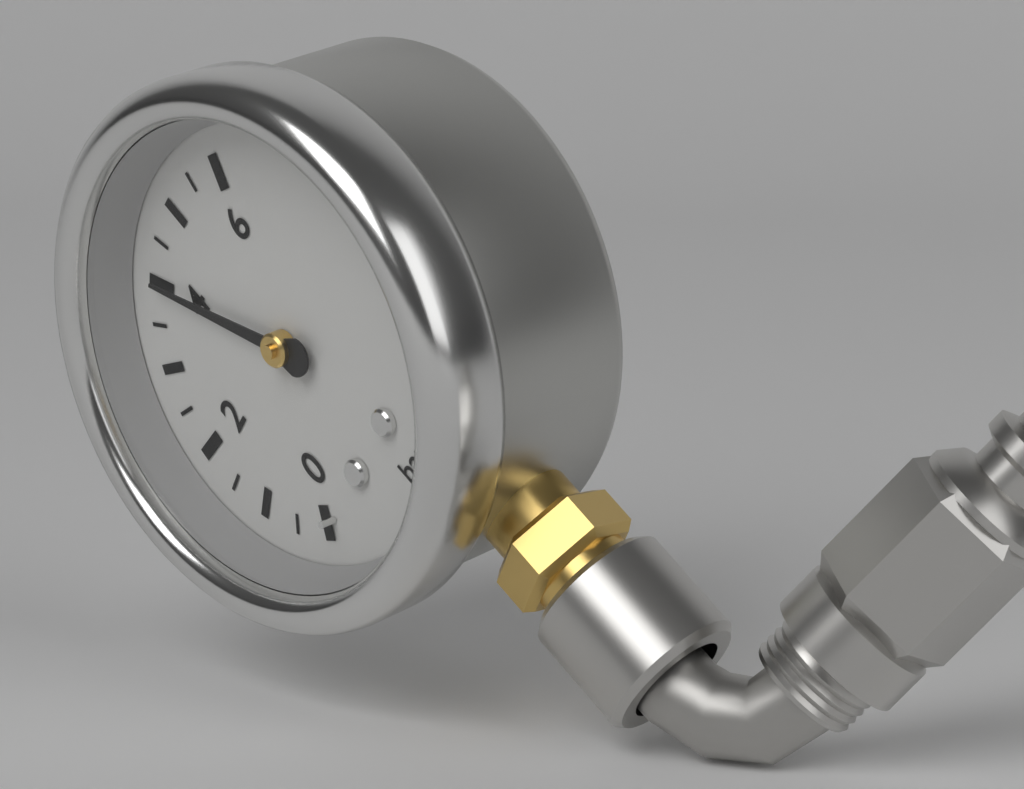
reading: 4.0 bar
